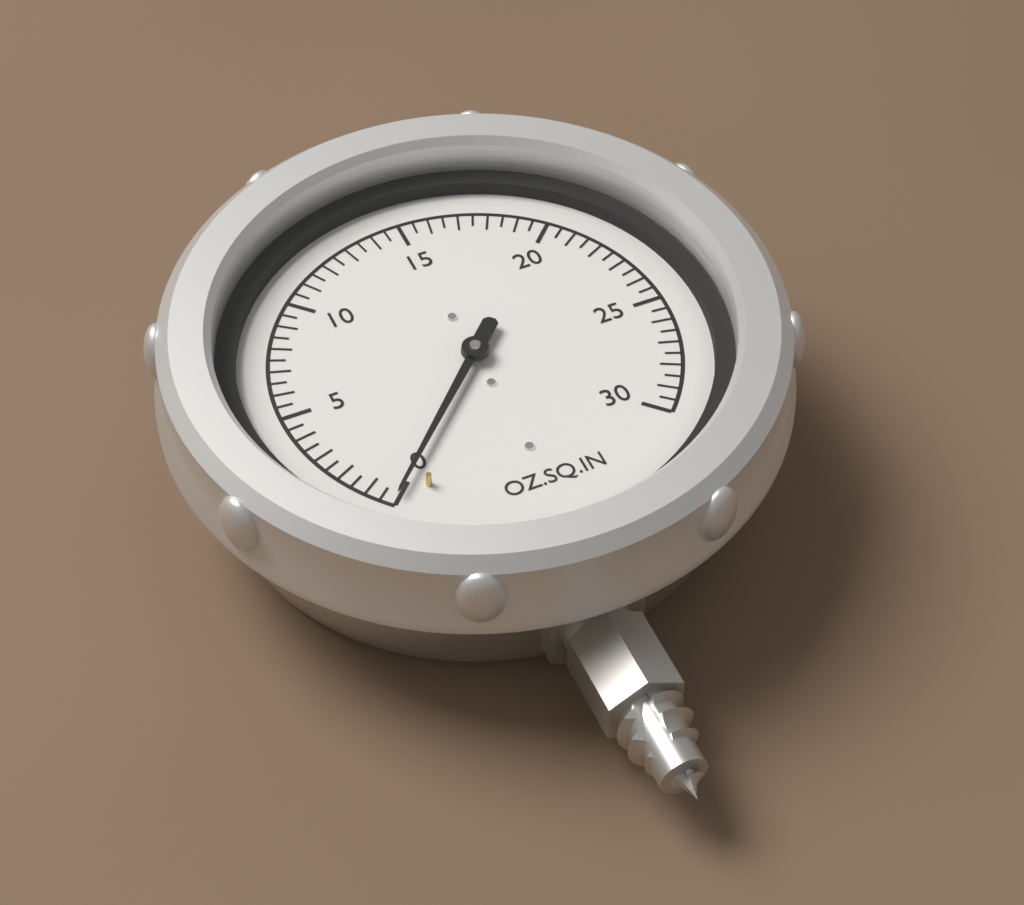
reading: 0.0 oz/sq.in
